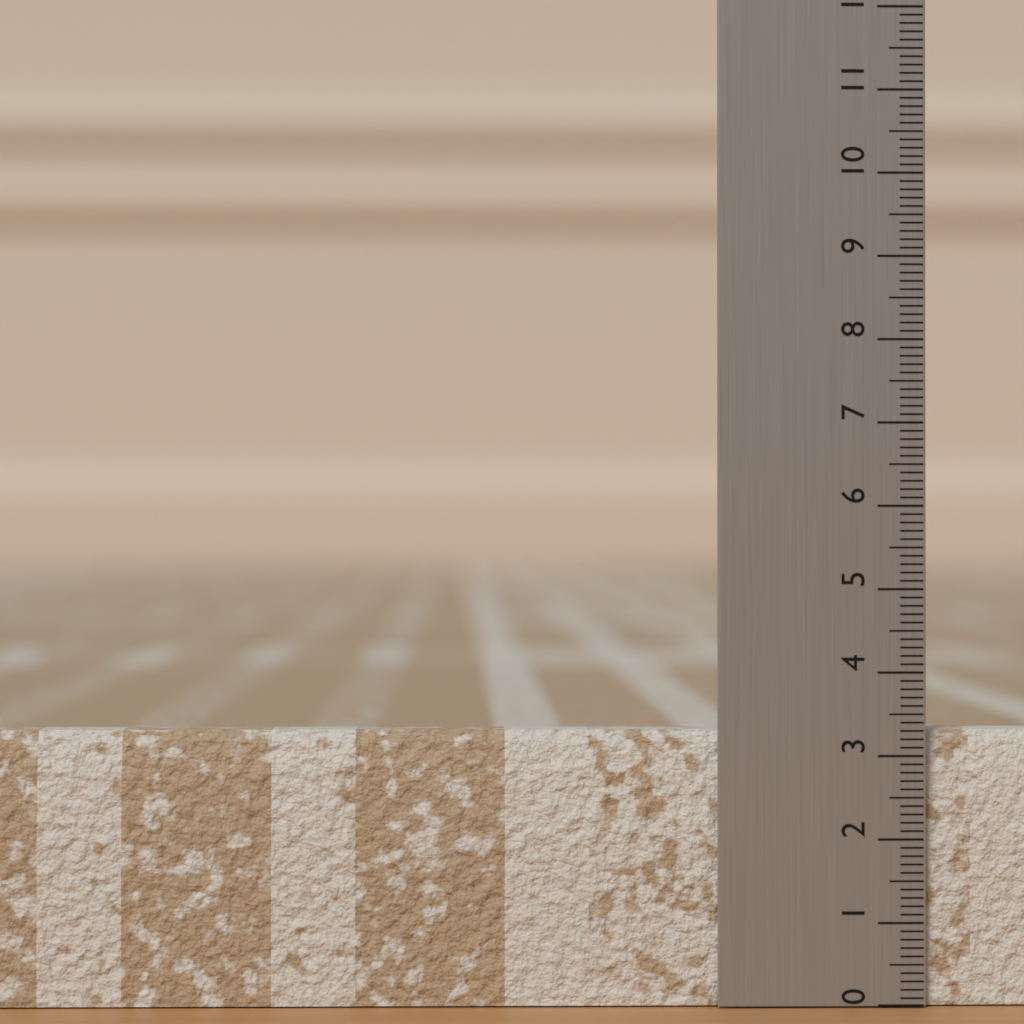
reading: 3.3 (no unit)
